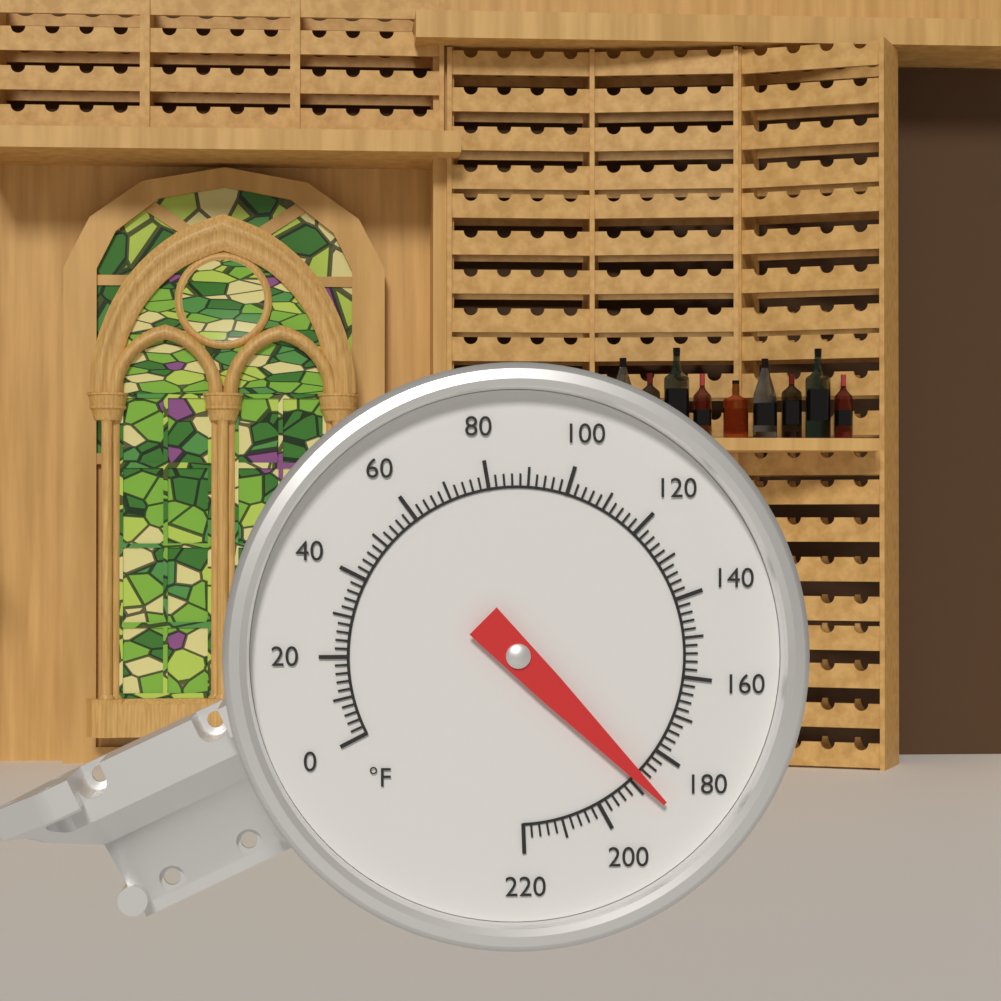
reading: 188 °F
